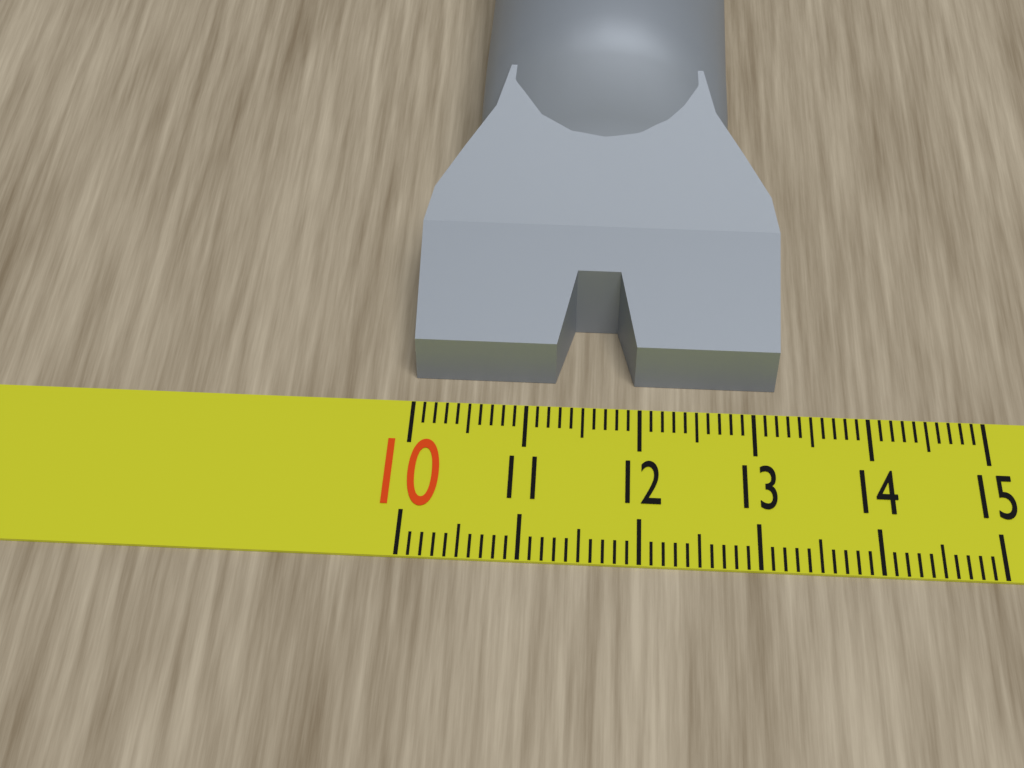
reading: 13.2 (no unit)
